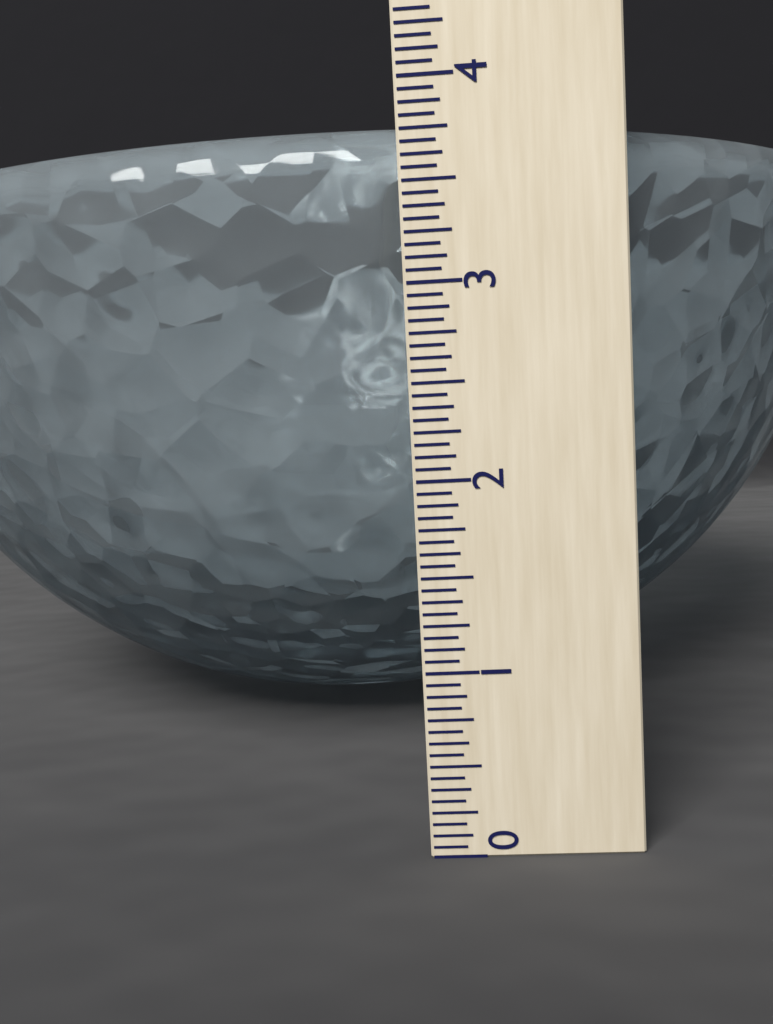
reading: 3.8125 (no unit)
